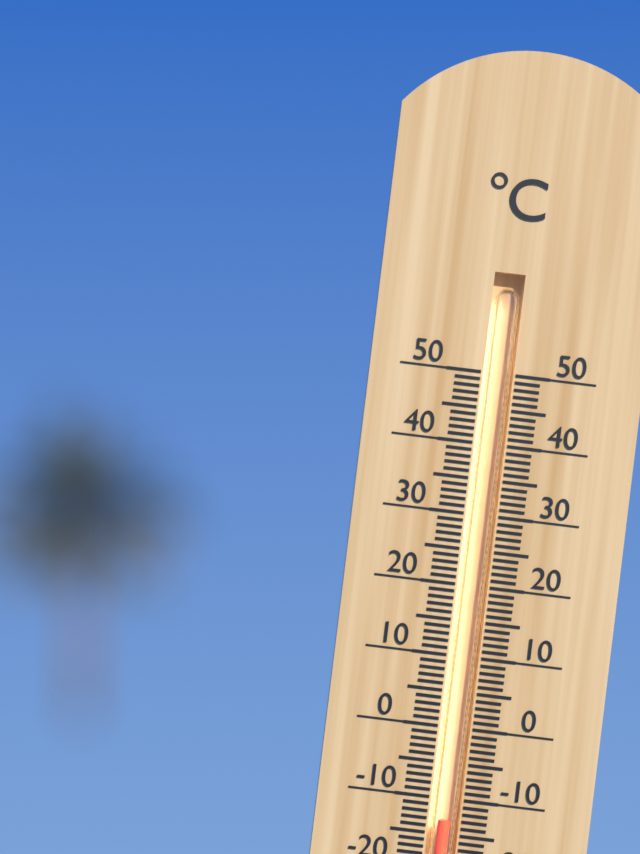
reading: -13 °C
